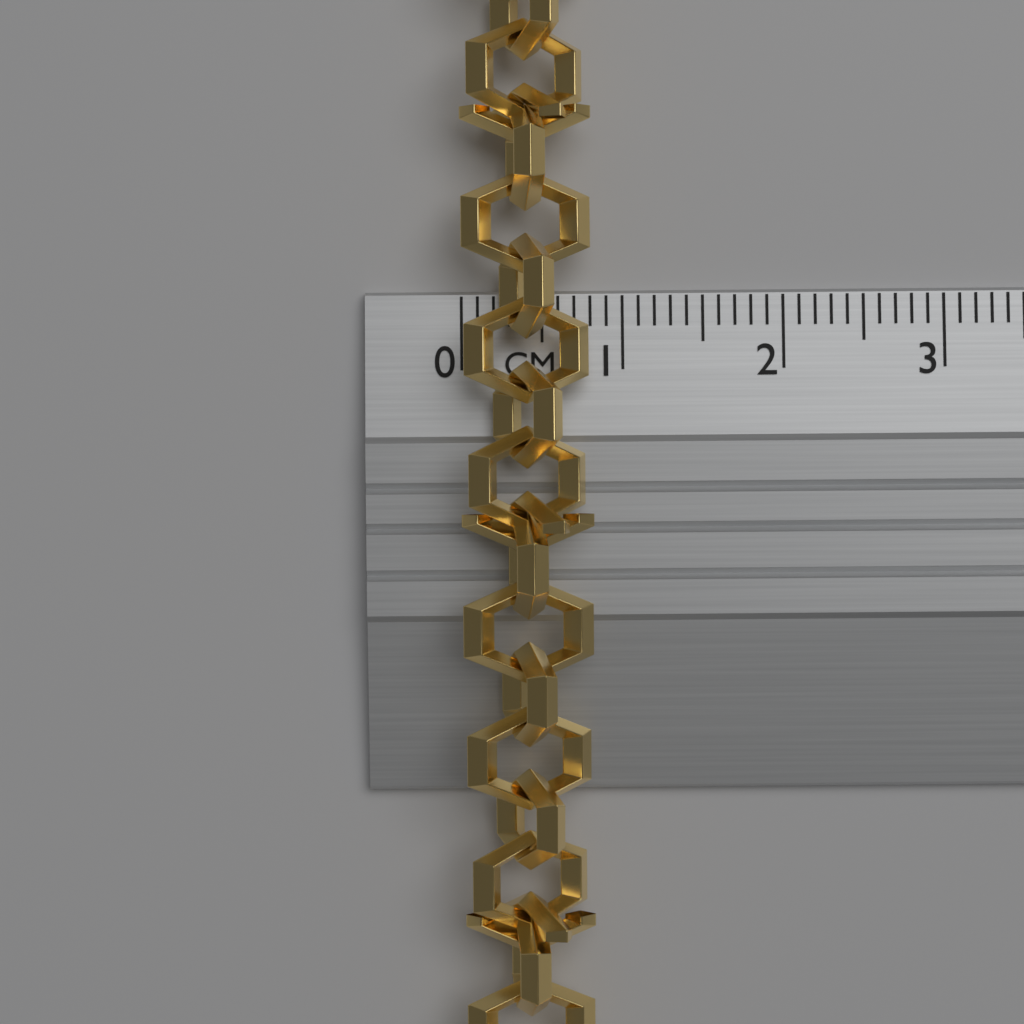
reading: 0.8 cm
